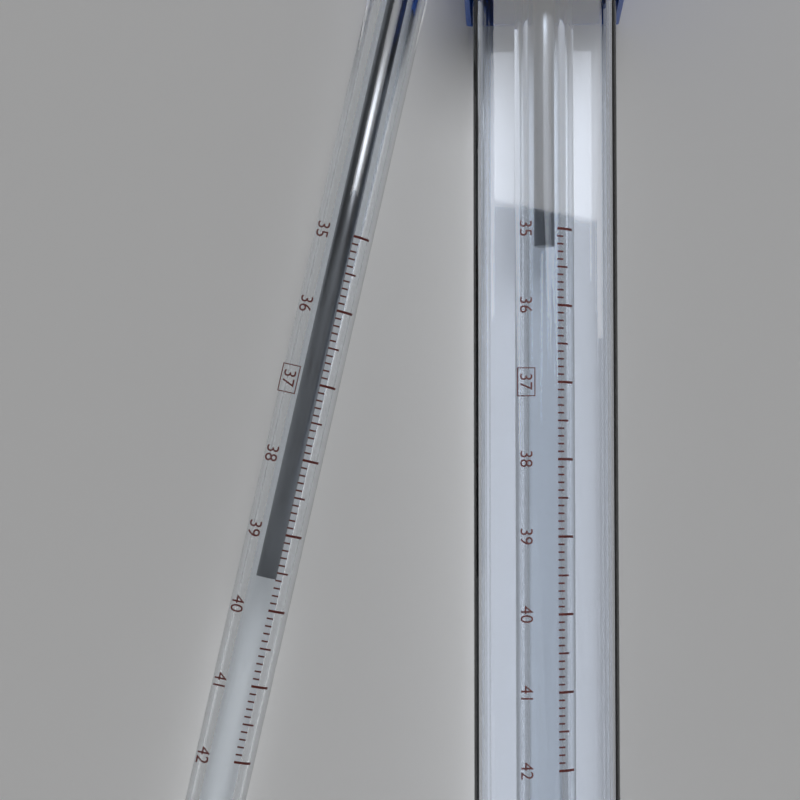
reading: 39.6 °C
